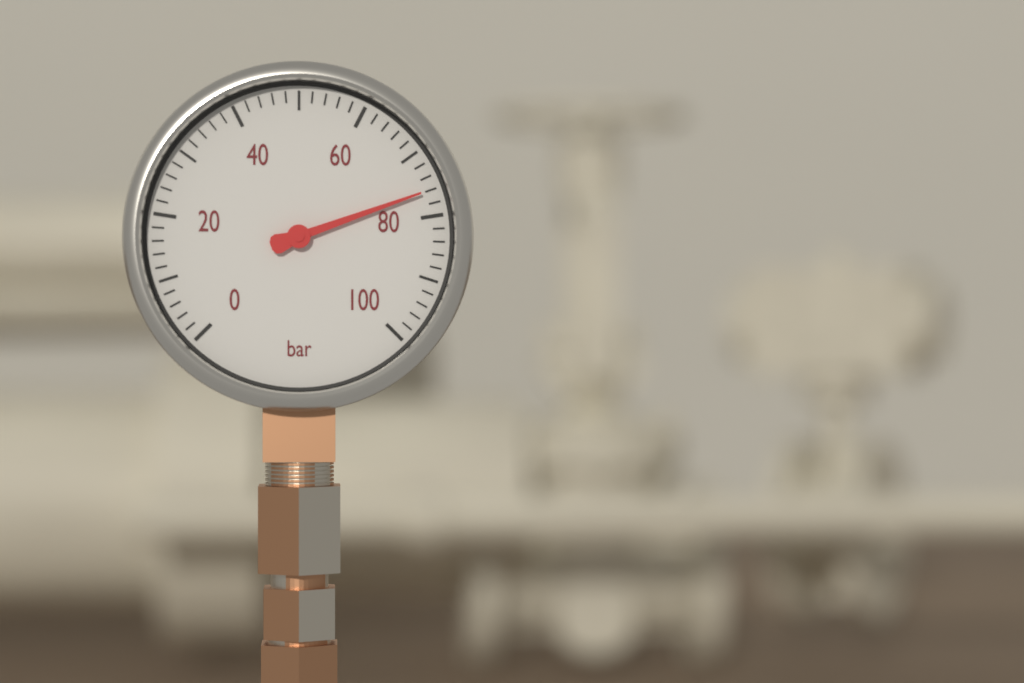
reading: 76 bar
